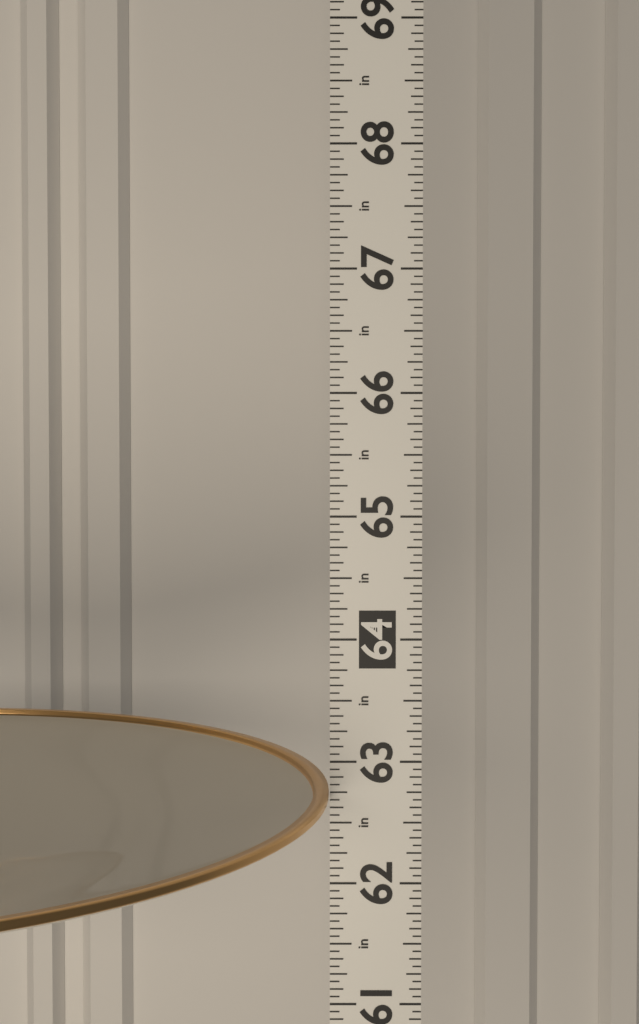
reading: 62.7500 in
